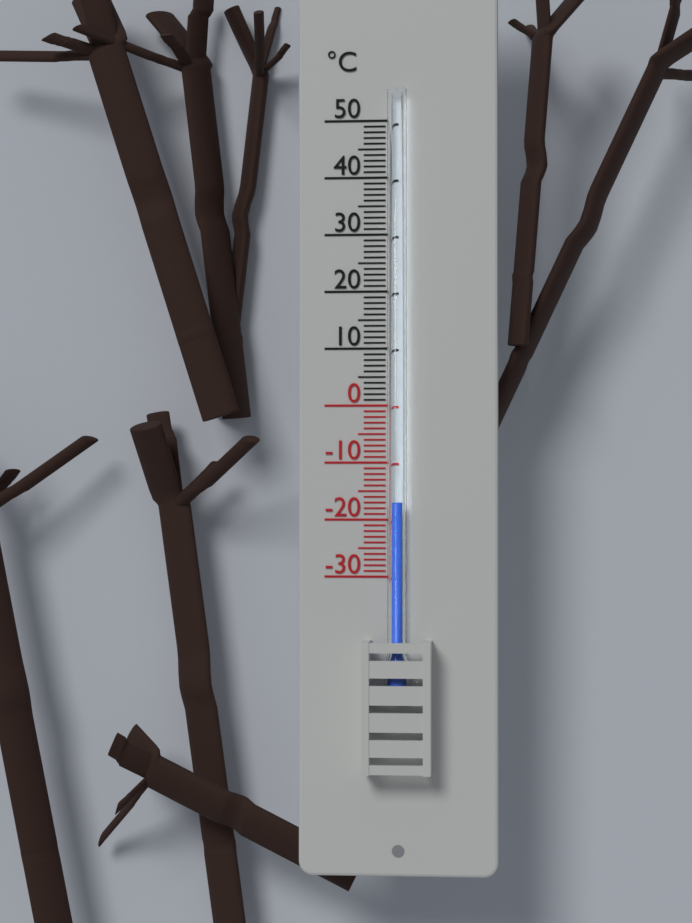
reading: -17 °C
